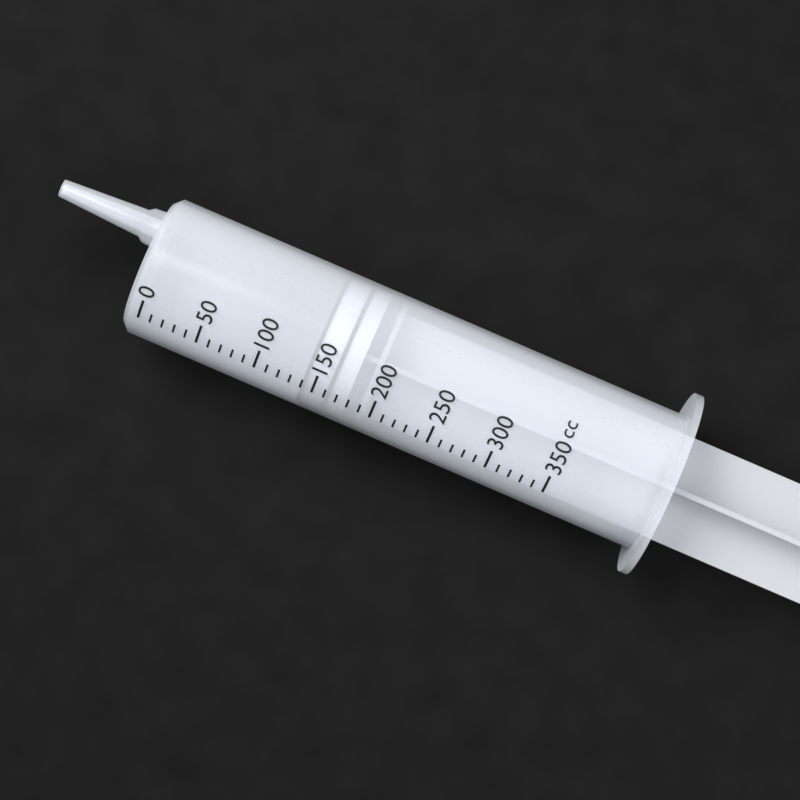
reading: 140 cc
